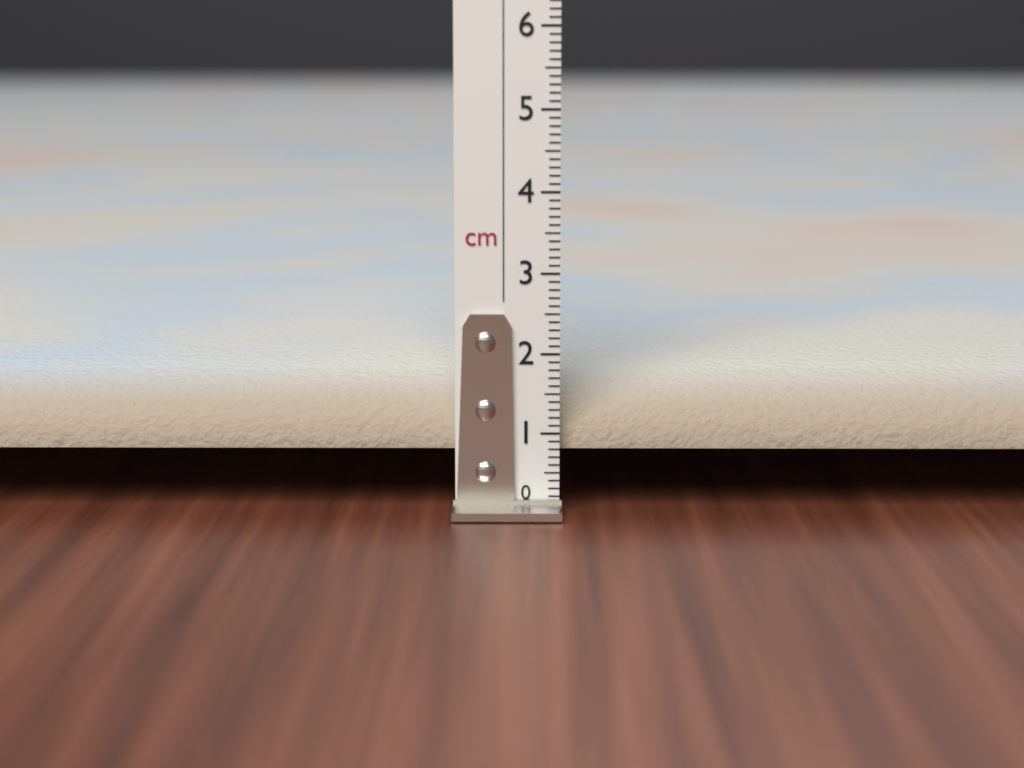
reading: 1.9 cm
